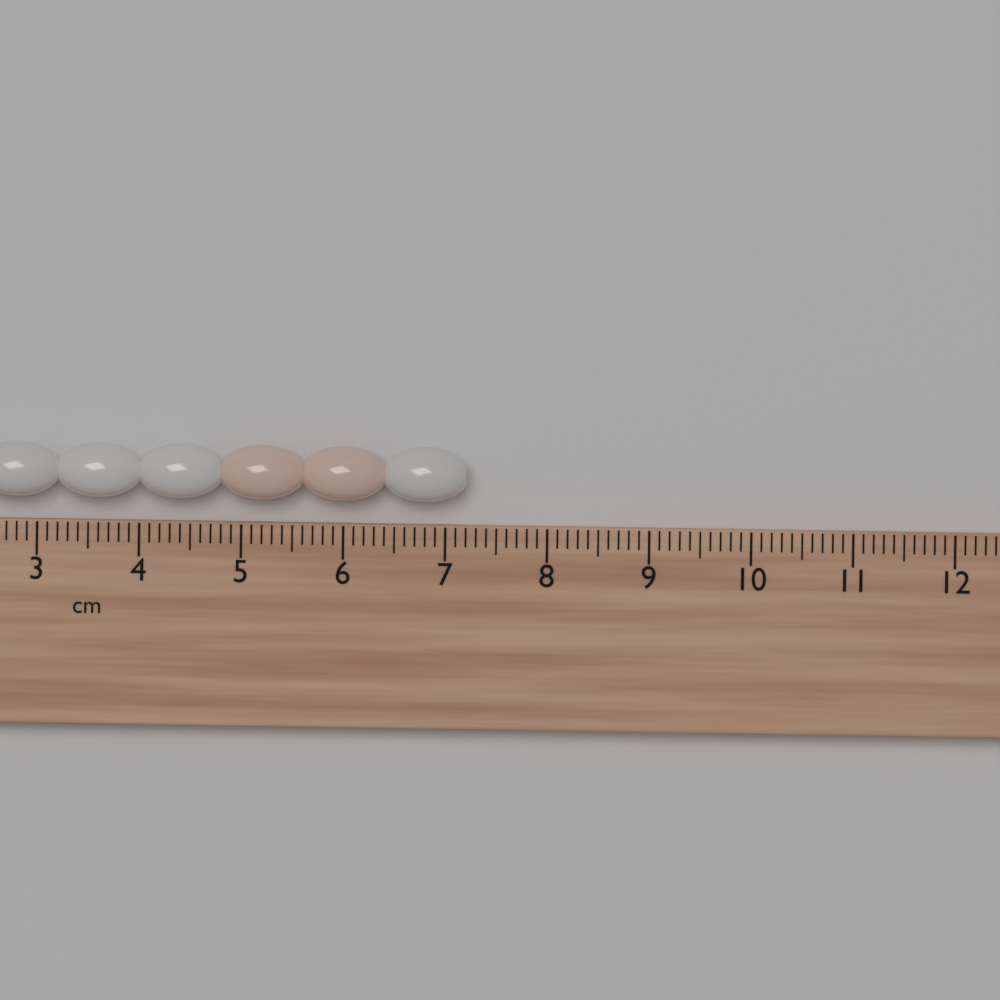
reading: 7.2 cm
